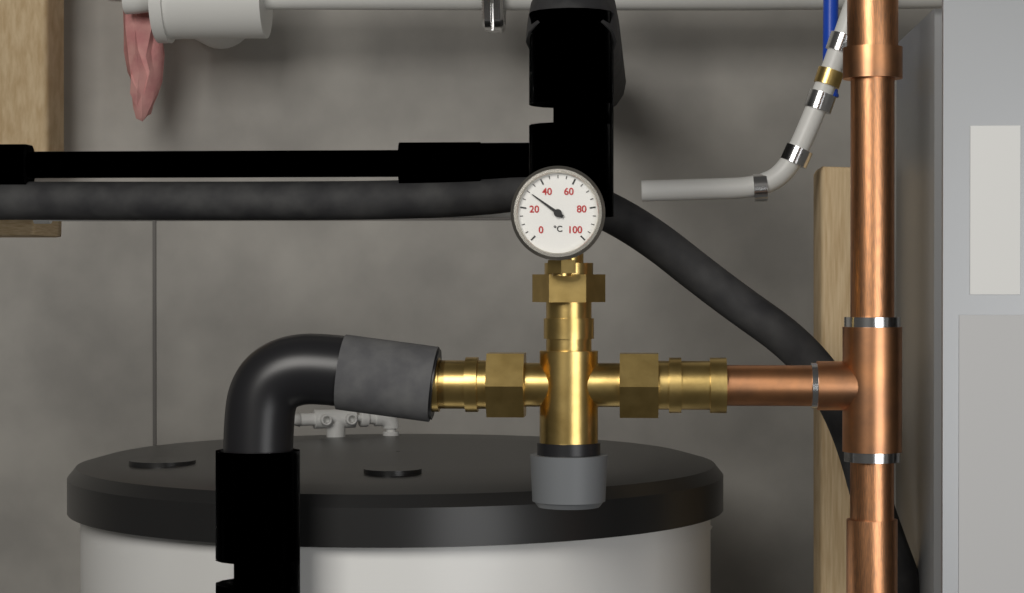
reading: 30 °C
